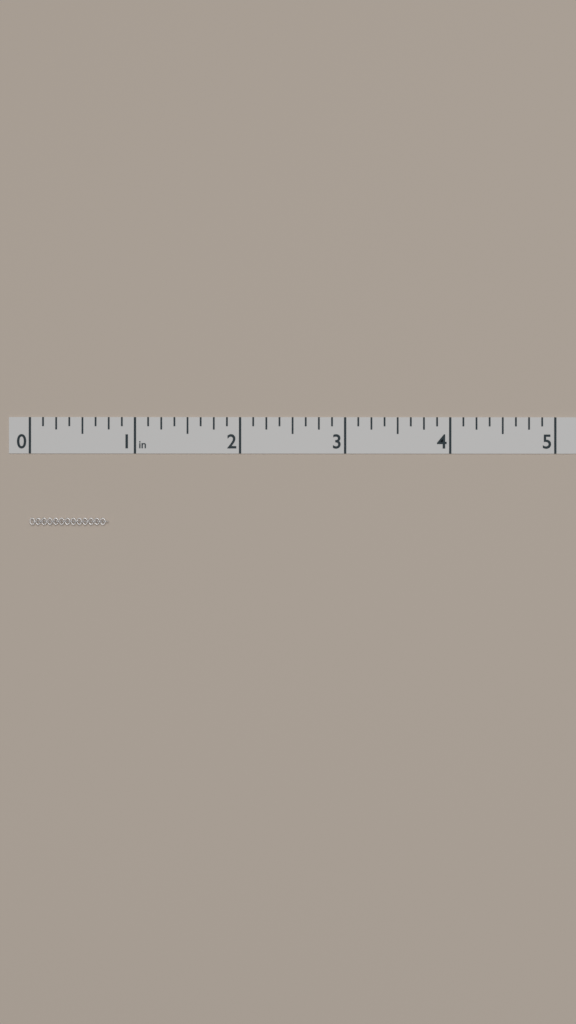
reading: 0.750 in
